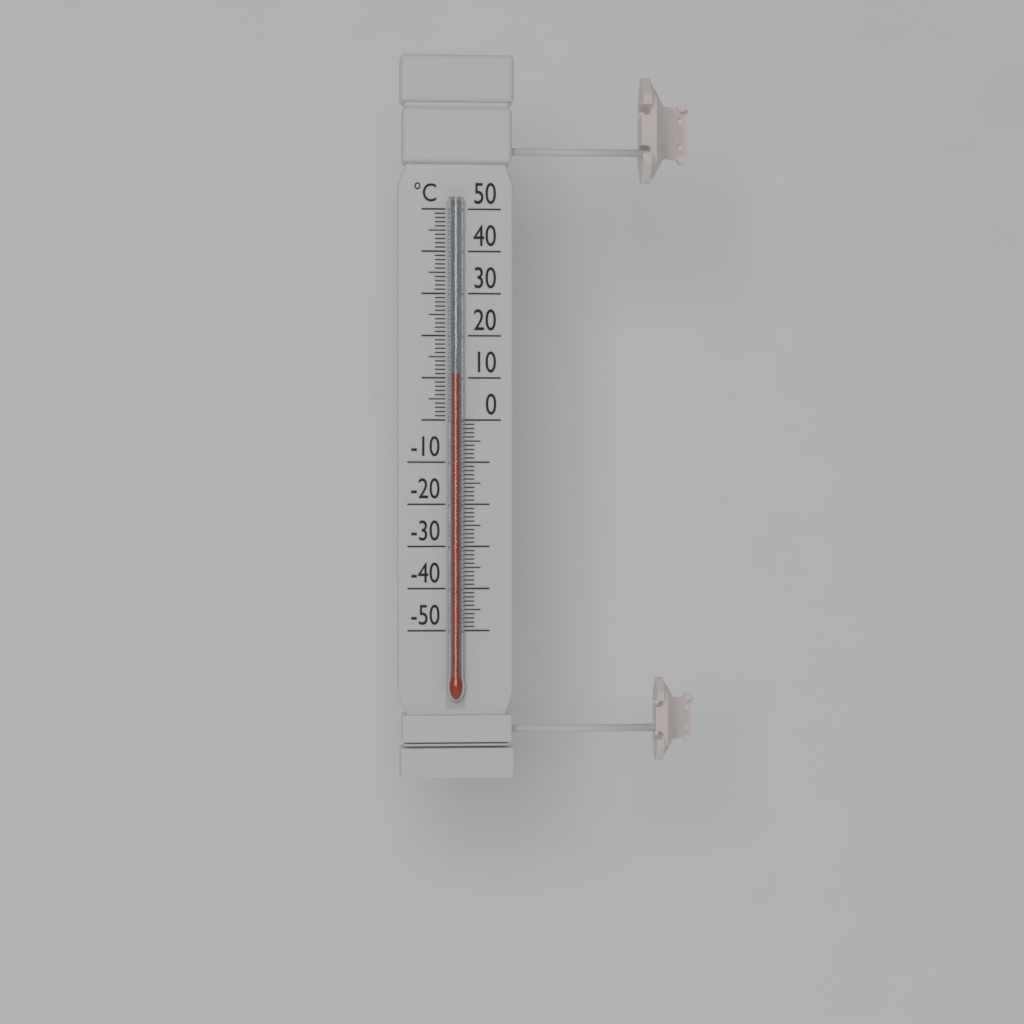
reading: 11 °C
